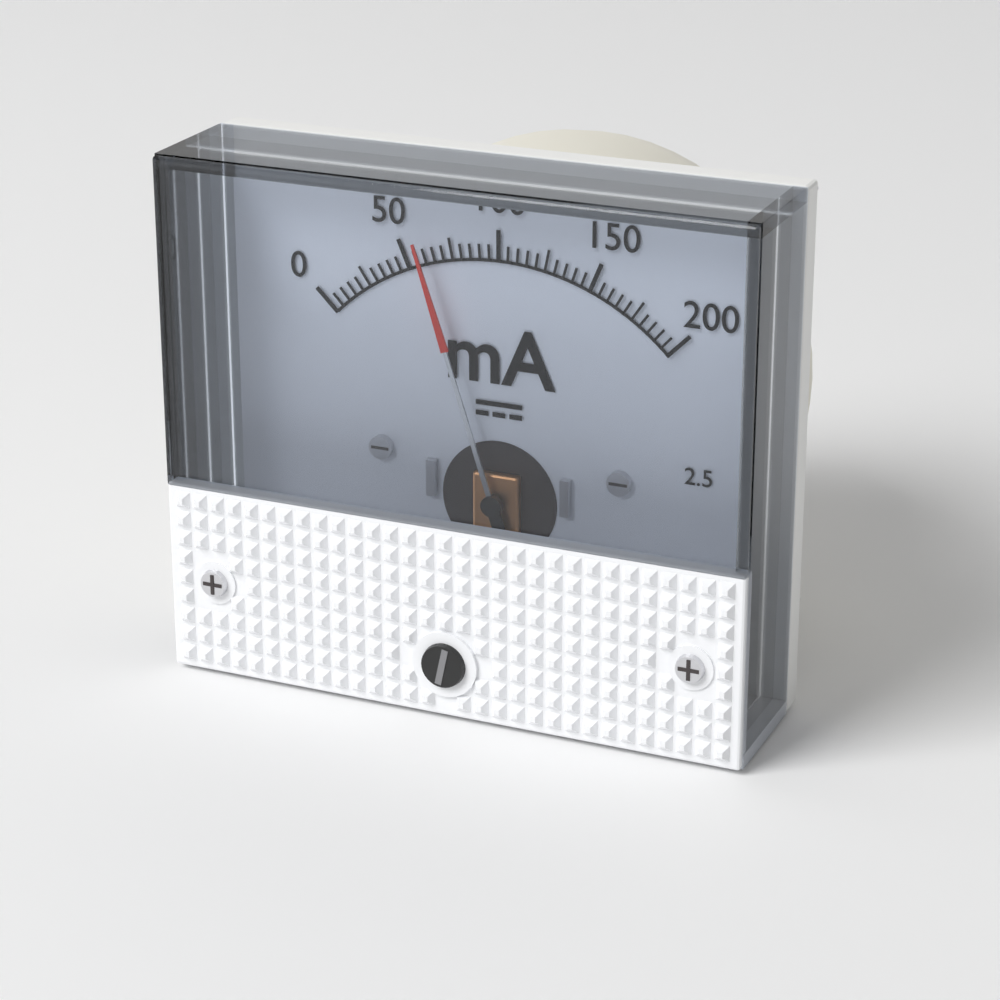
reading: 60 mA
